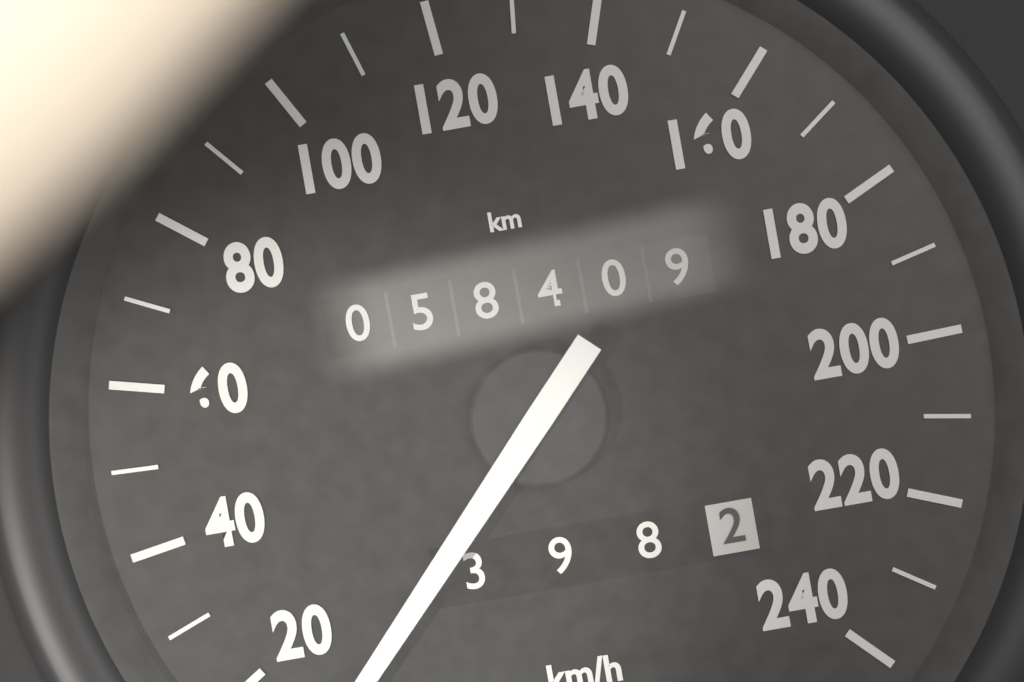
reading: 8 km/h
